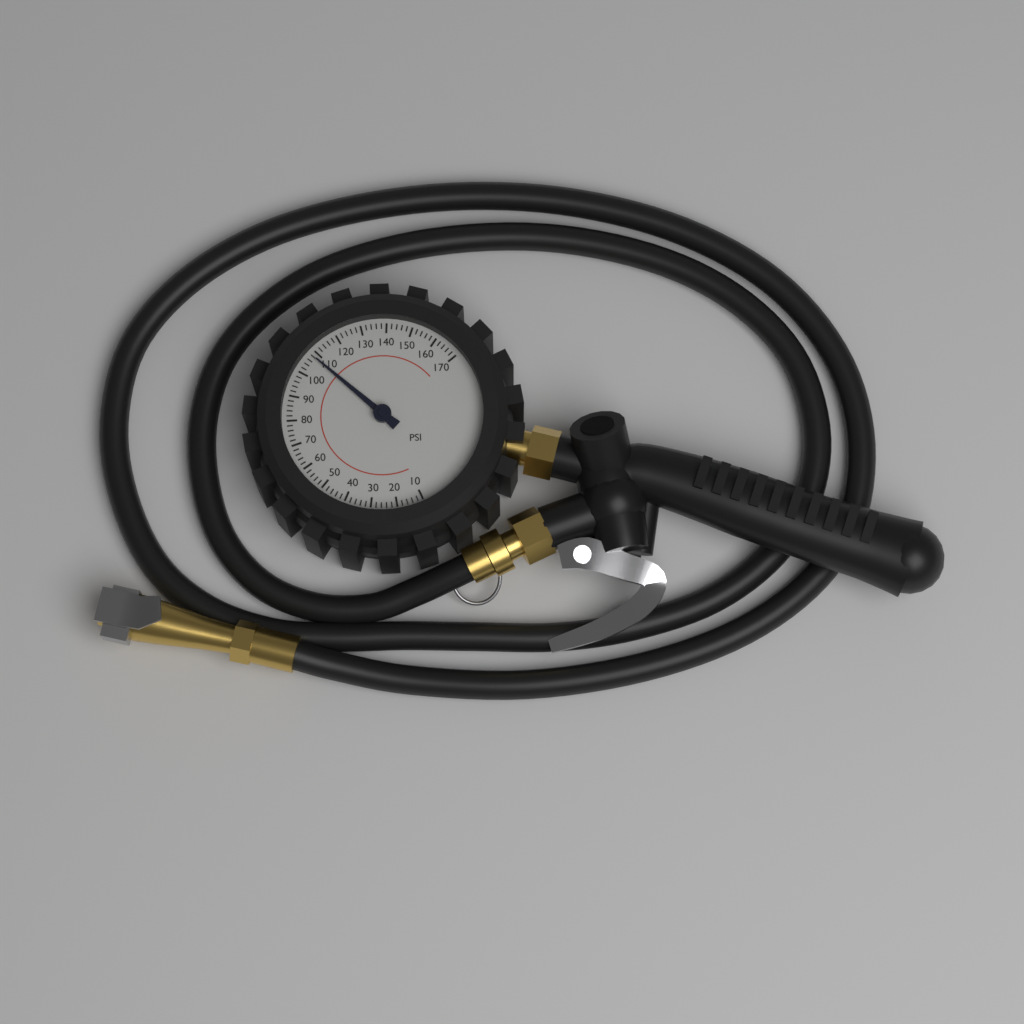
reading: 108 psi
